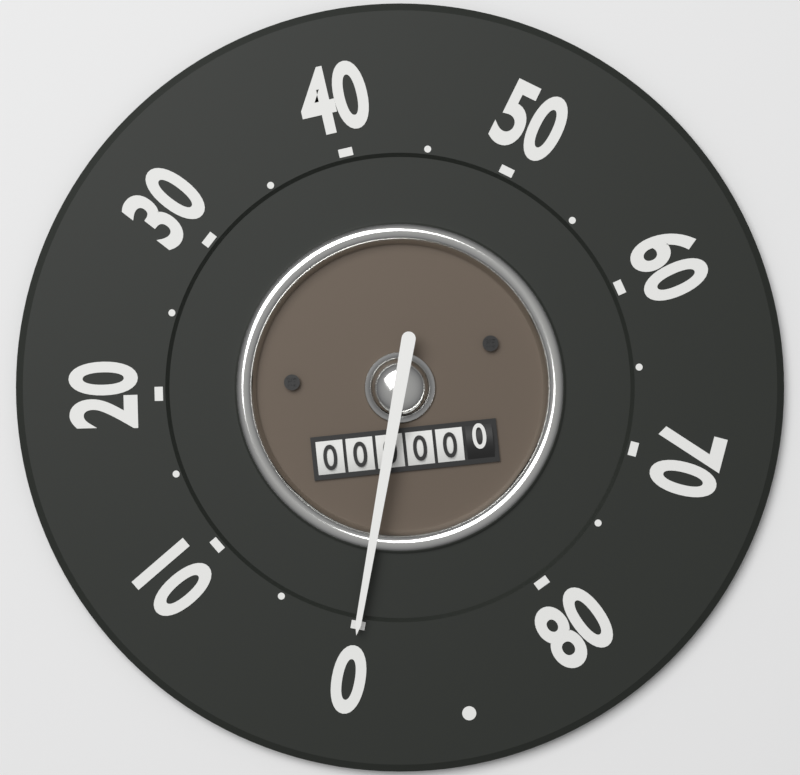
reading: 0 (no unit)
